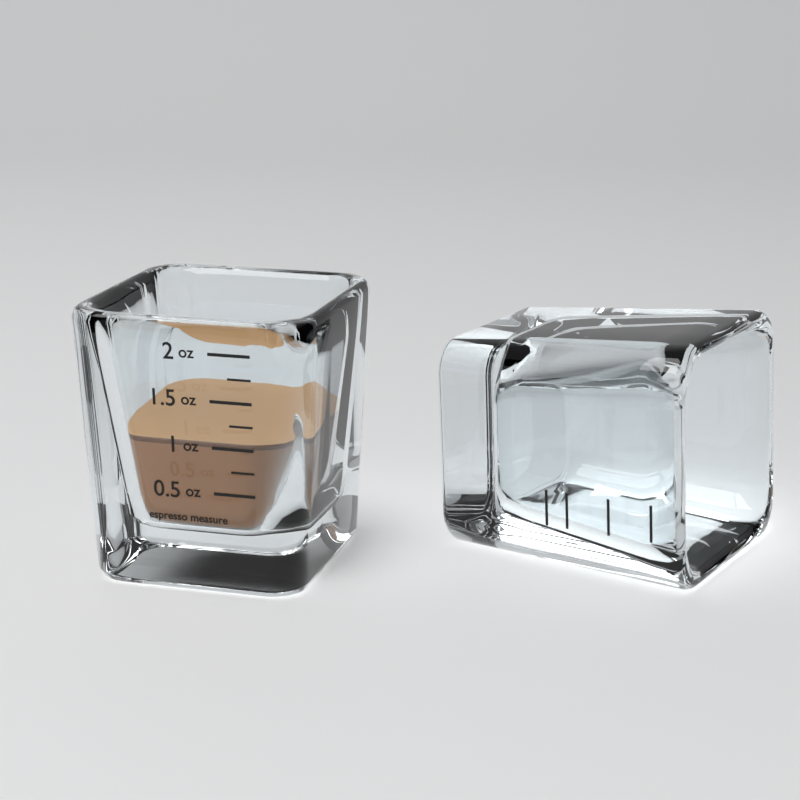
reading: 1.00 oz
